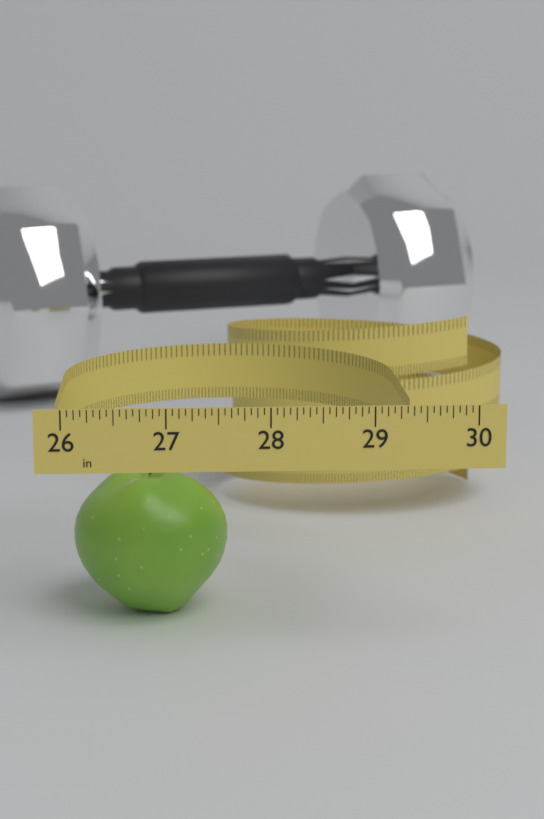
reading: 27.6250 in
